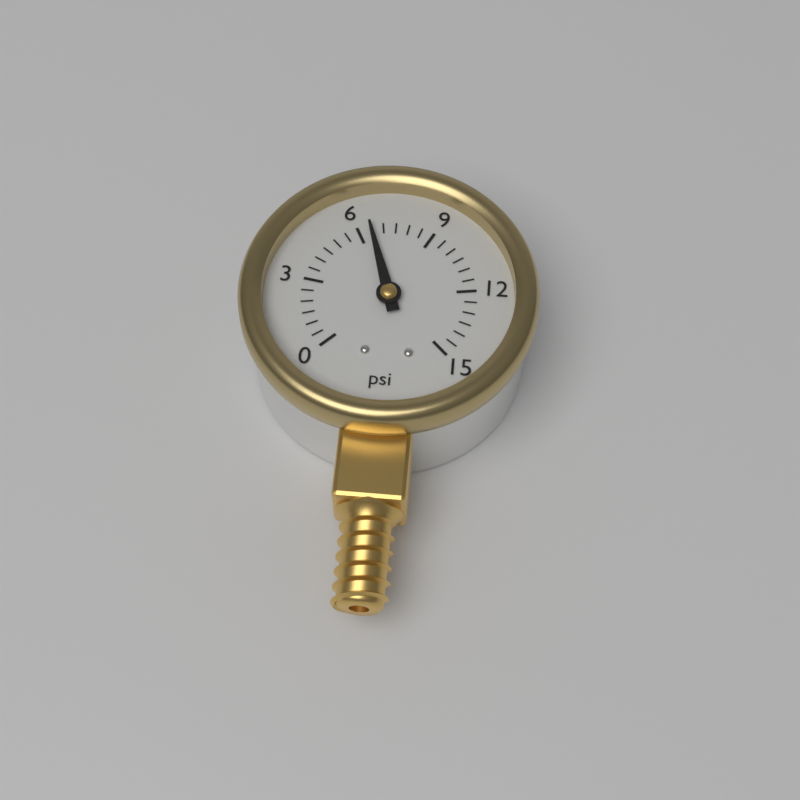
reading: 6.5 psi
